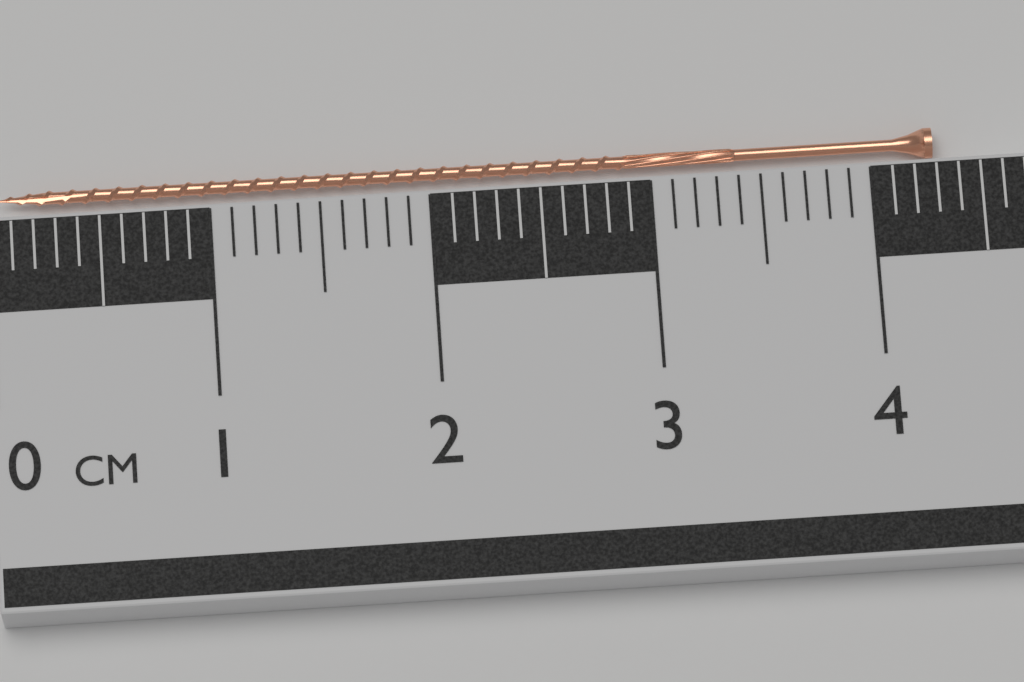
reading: 4.3 cm
